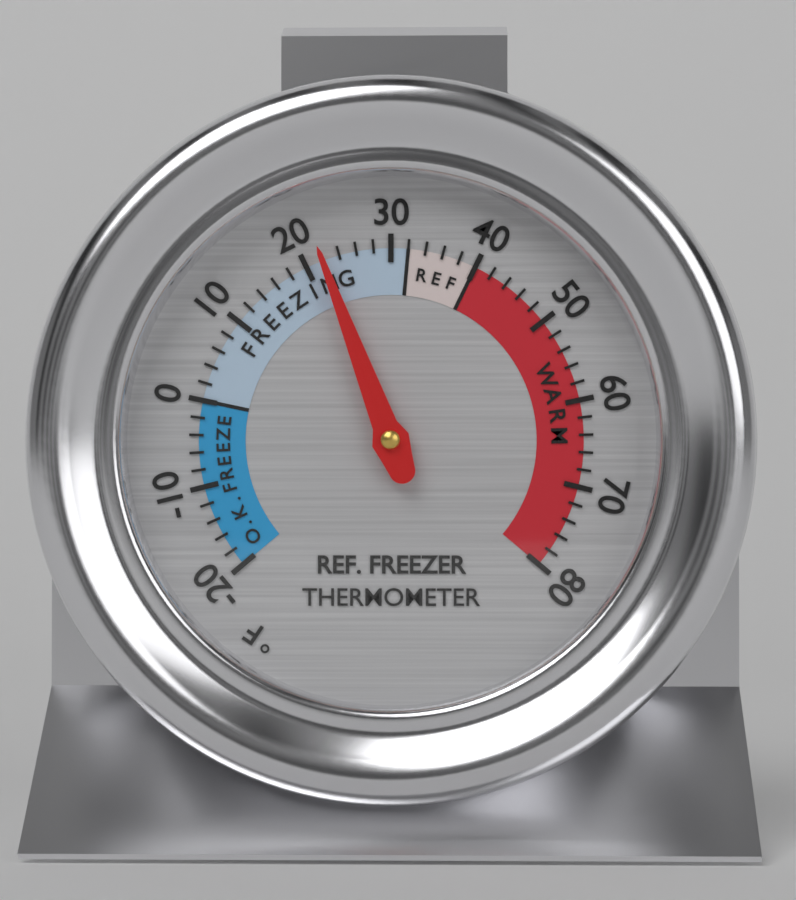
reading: 22 °F
